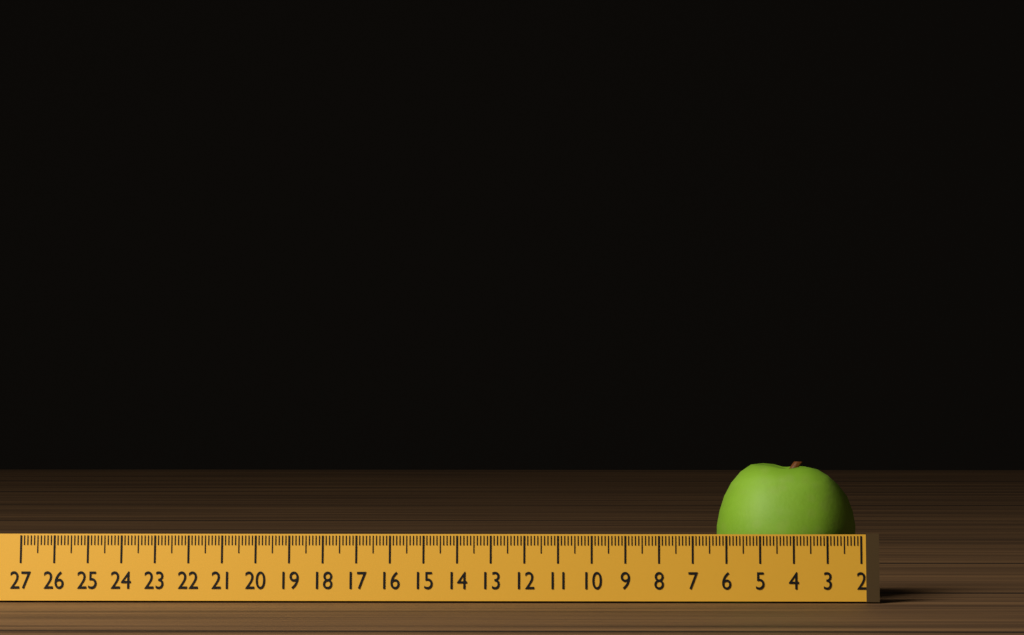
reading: 6.2 (no unit)
